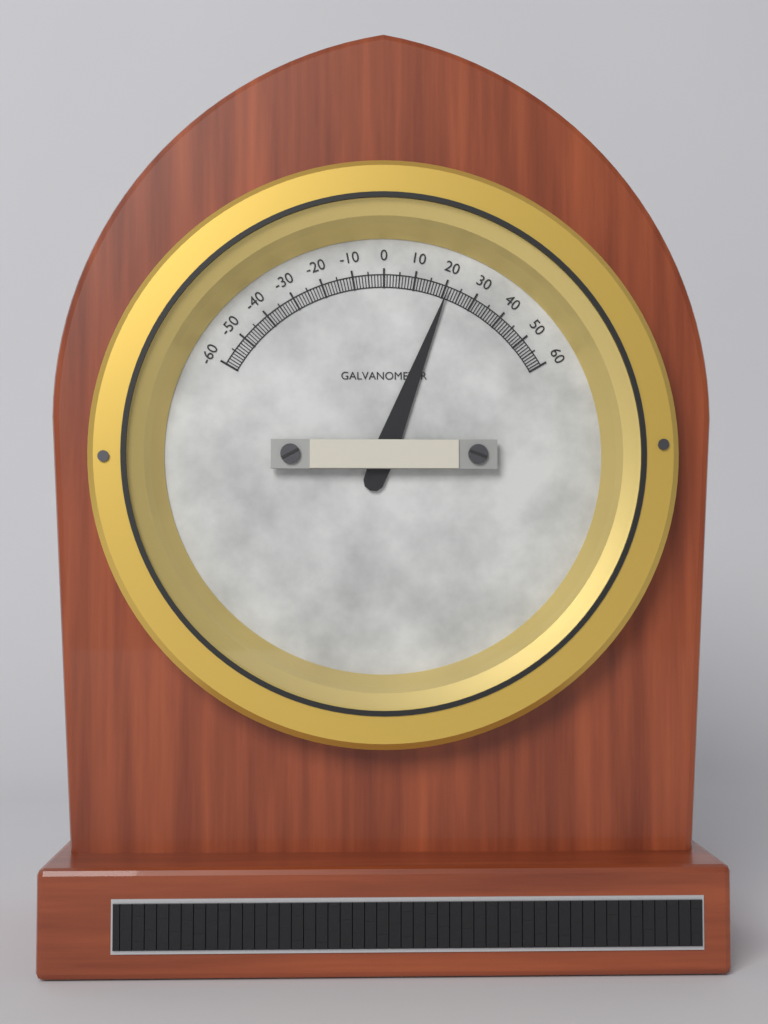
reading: 21 (no unit)
